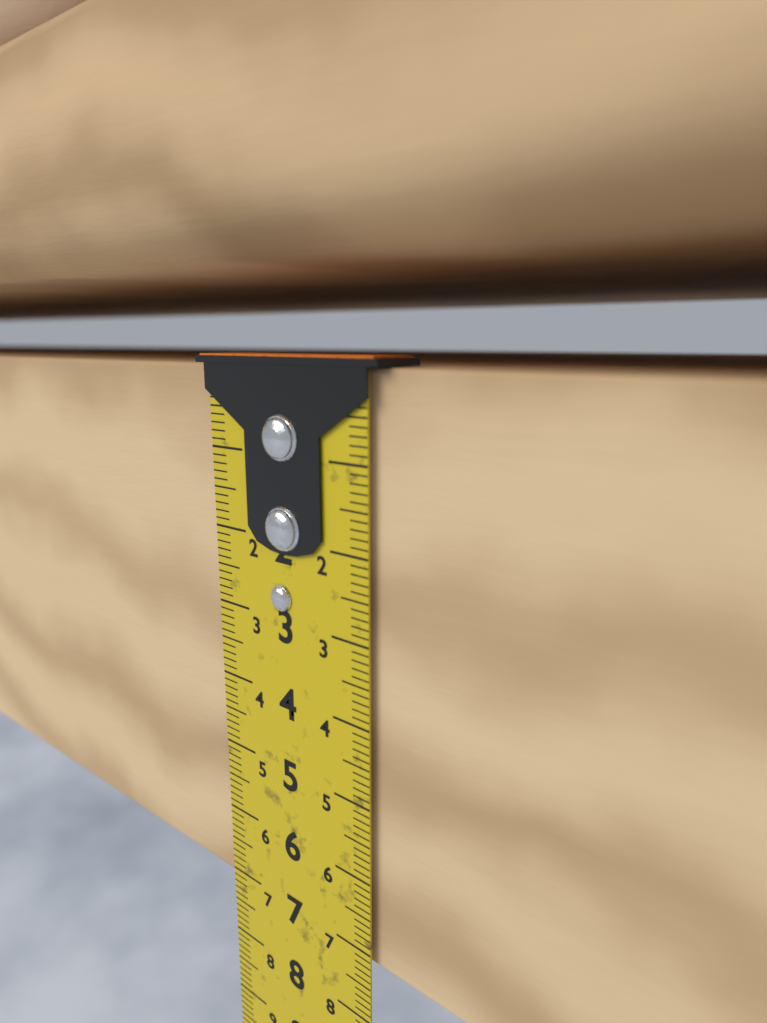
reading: 7.2 cm
